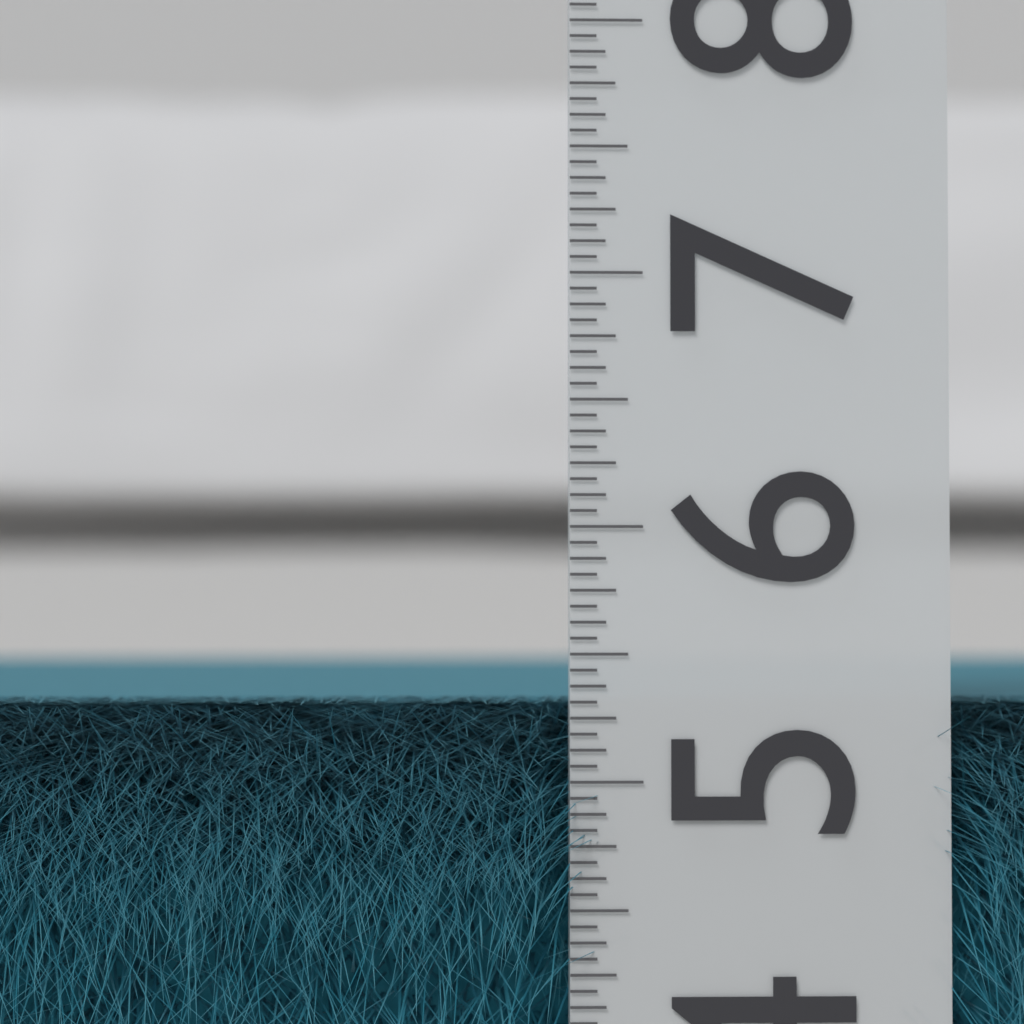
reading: 5.3125 (no unit)
